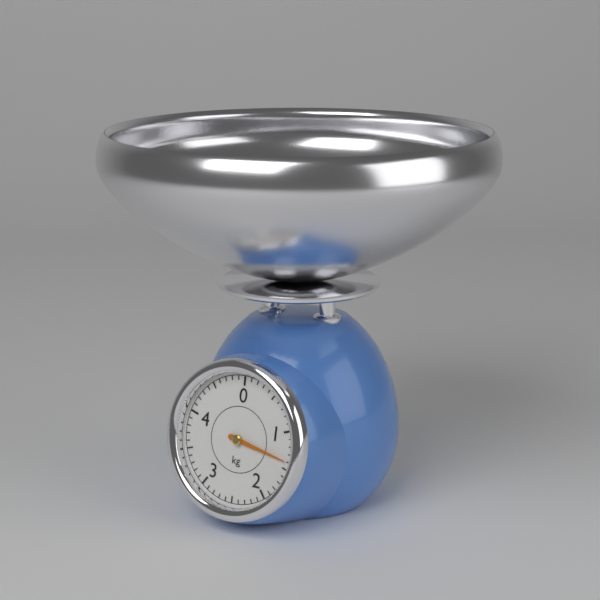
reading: 1.4 kg
